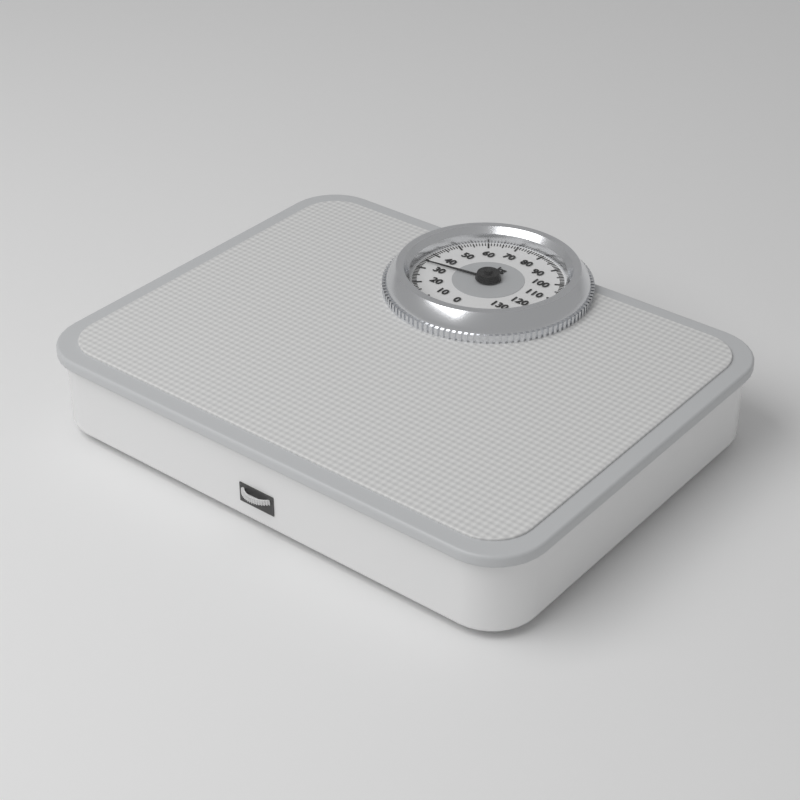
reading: 34 kg
